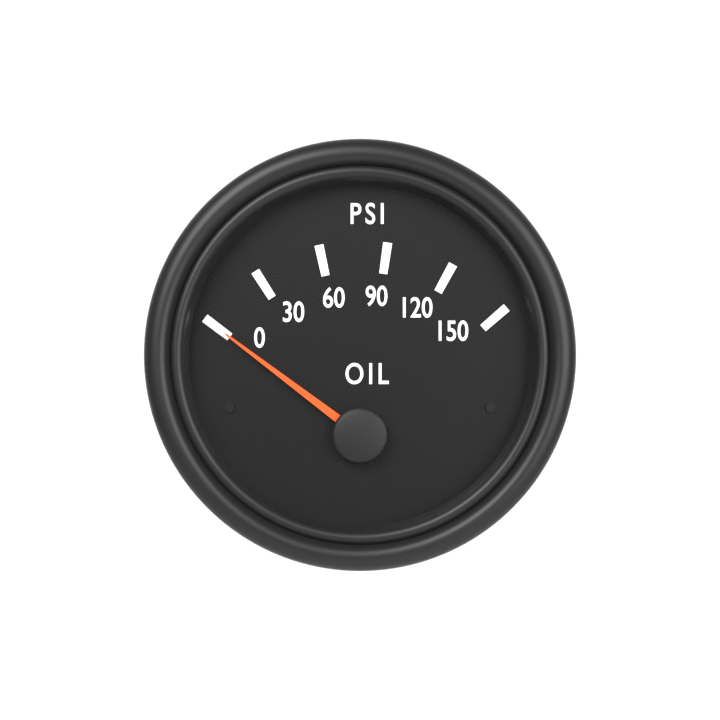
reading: 0 psi
